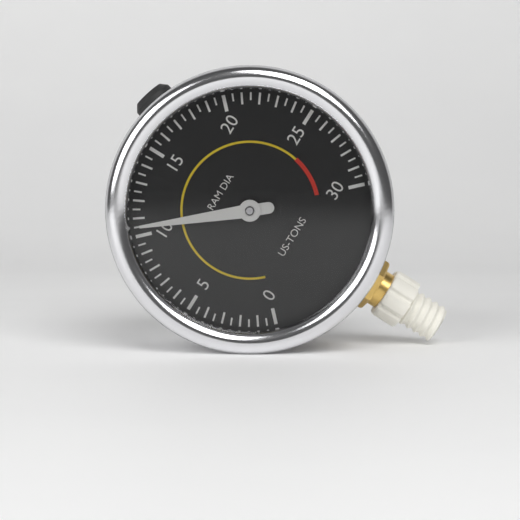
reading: 10.5 US-TONS
